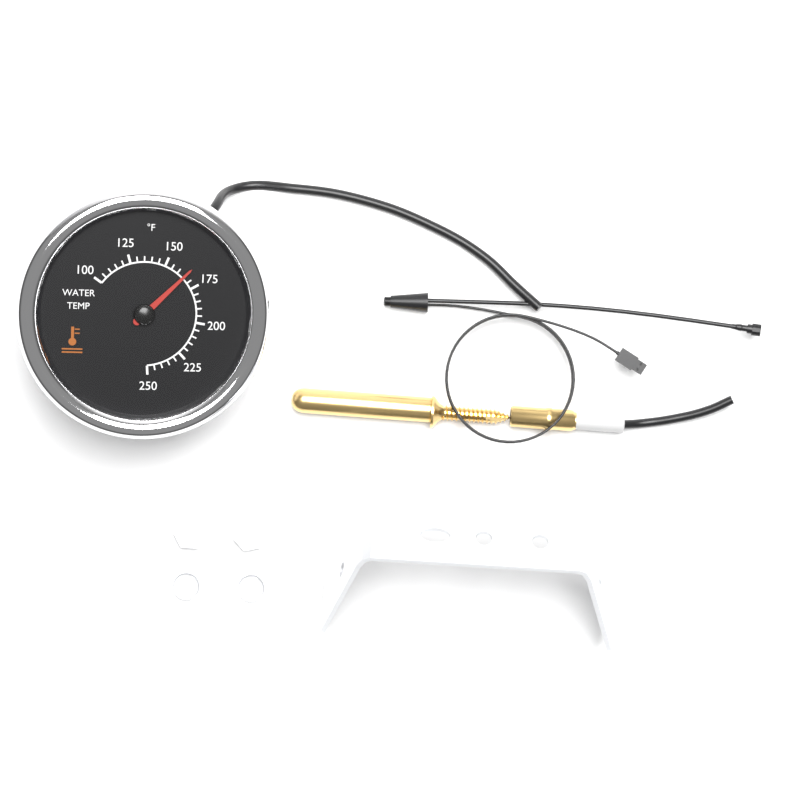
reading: 165 °F
